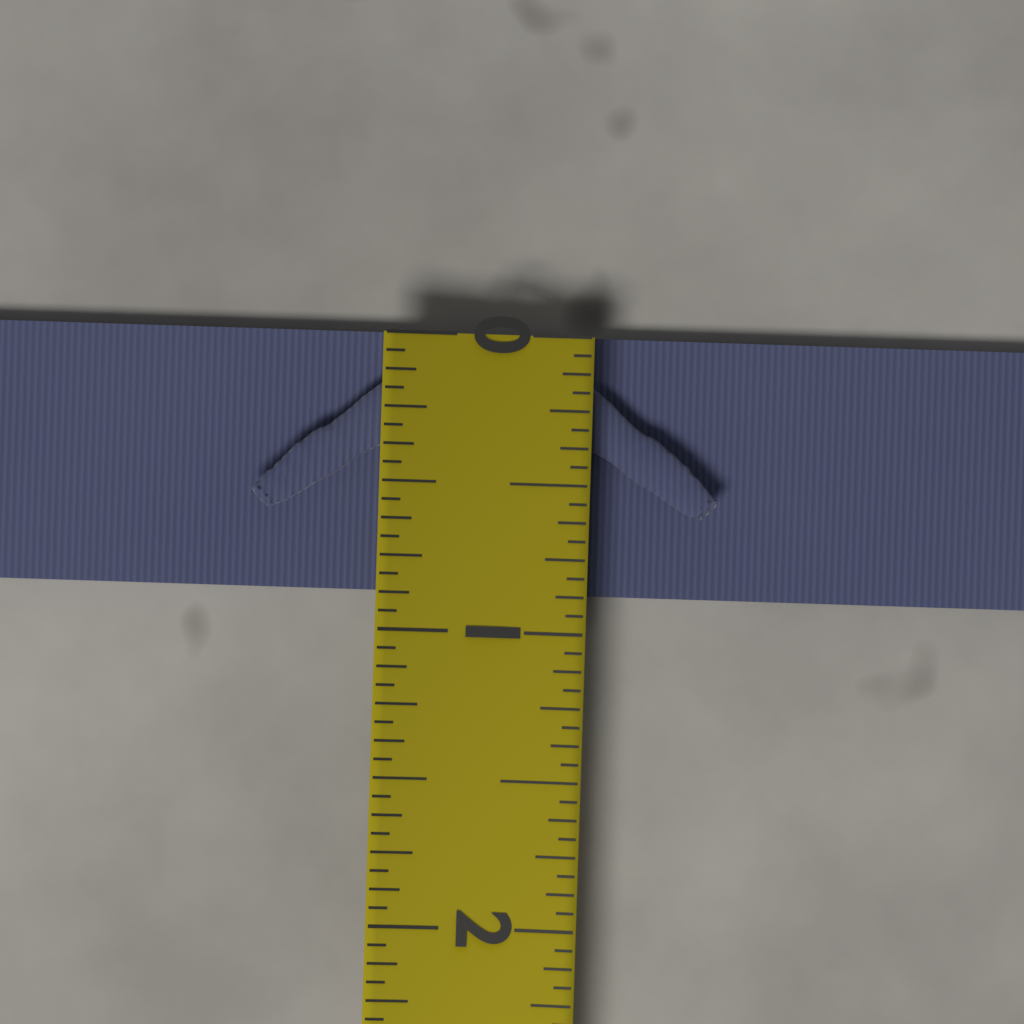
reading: 0.8750 (no unit)
